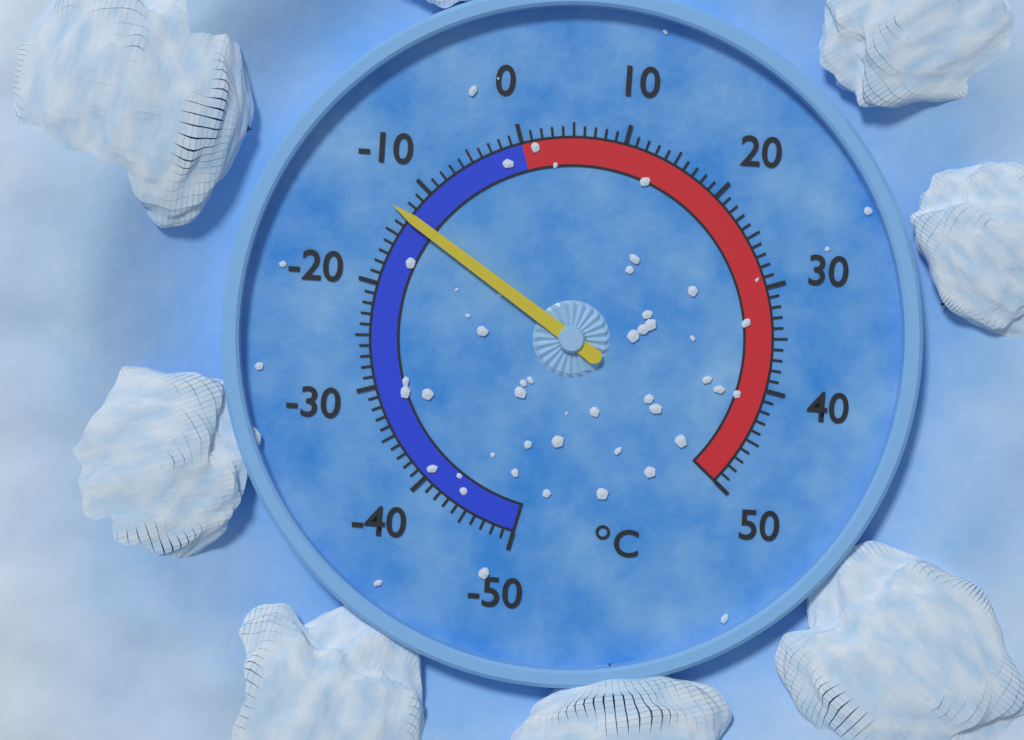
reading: -13 °C
